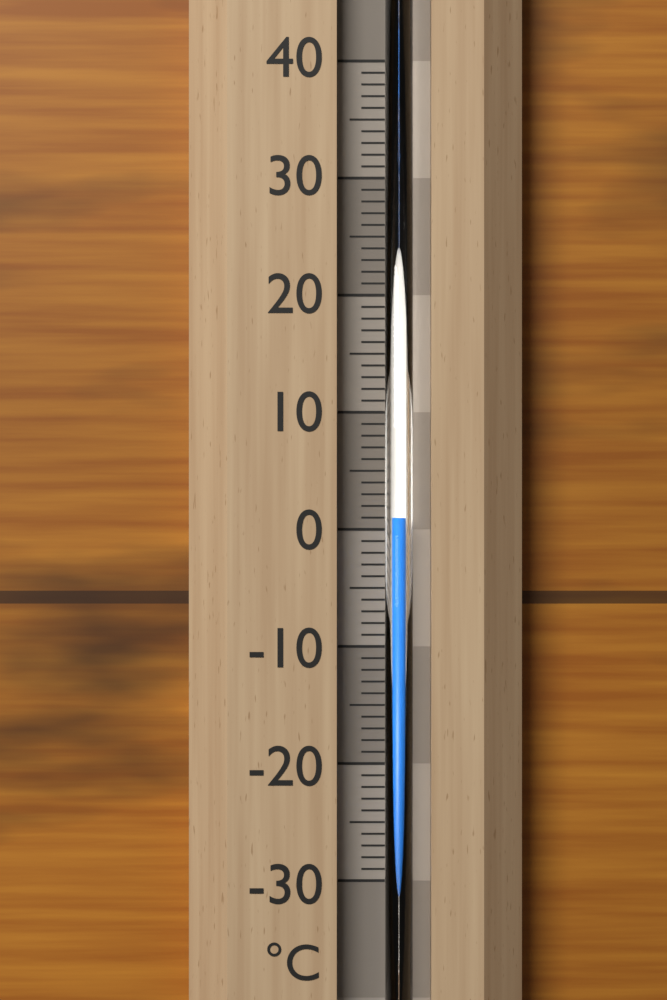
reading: 1 °C
